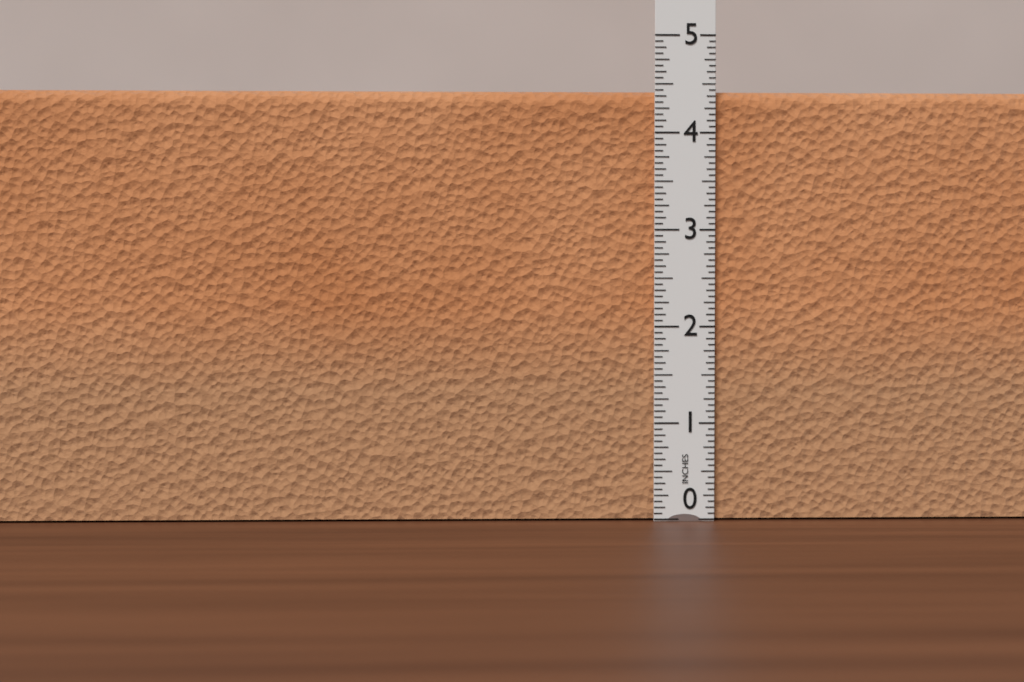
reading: 4.4375 in
